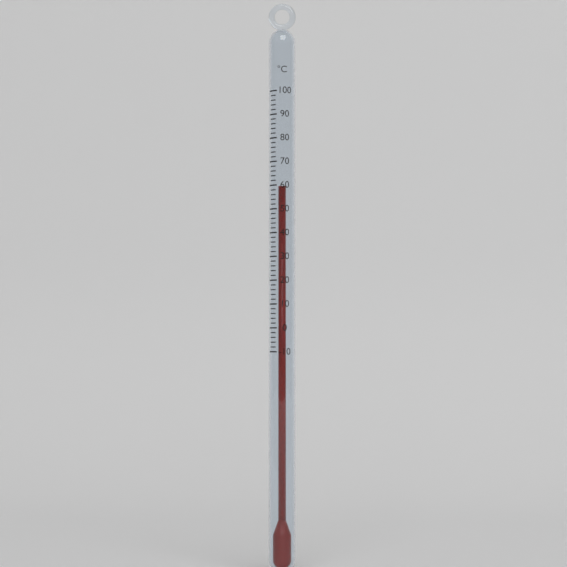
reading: 60 °C
